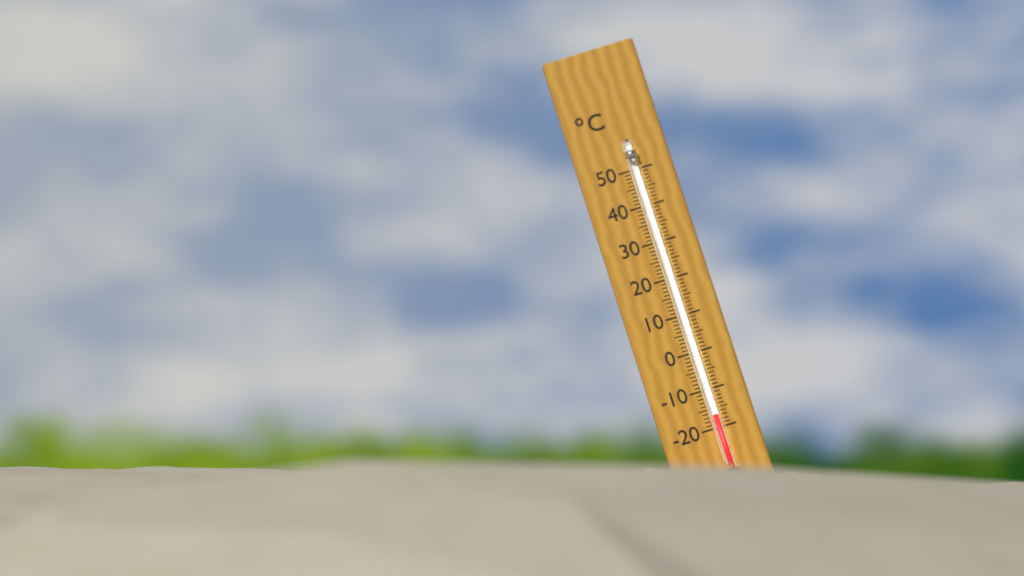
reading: -17 °C
